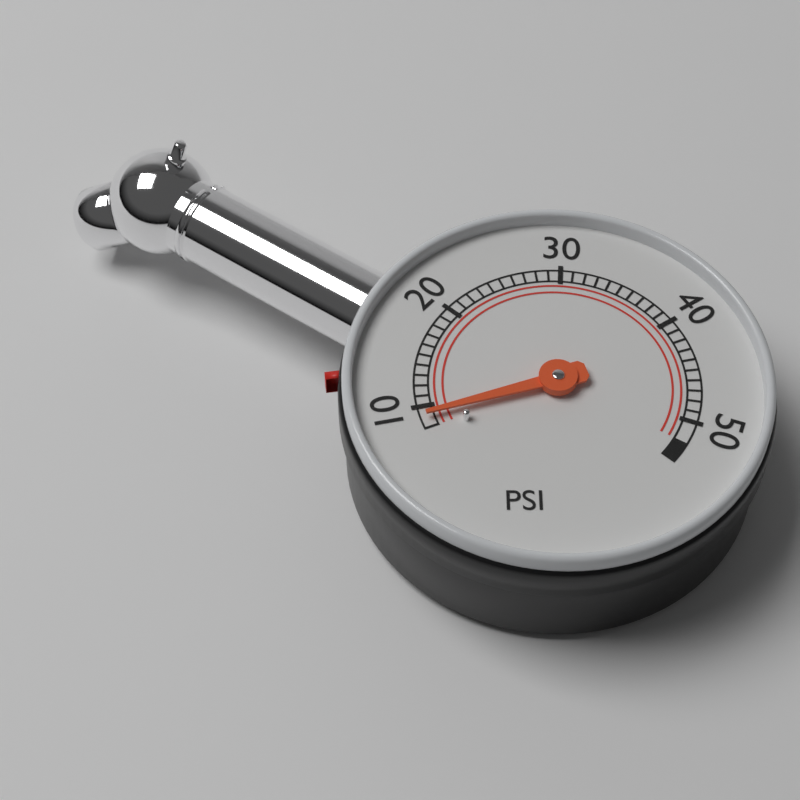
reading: 9 psi
